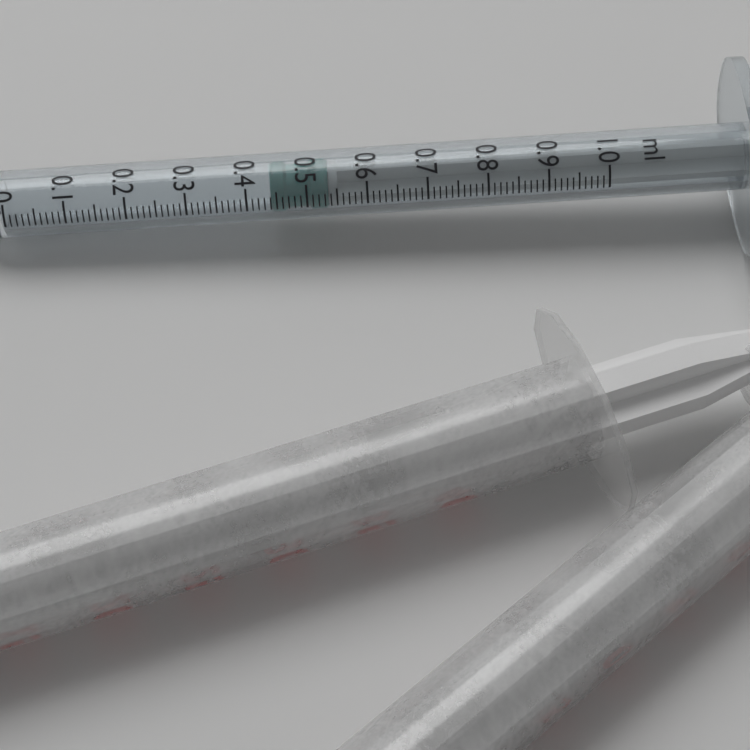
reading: 0.44 ml
